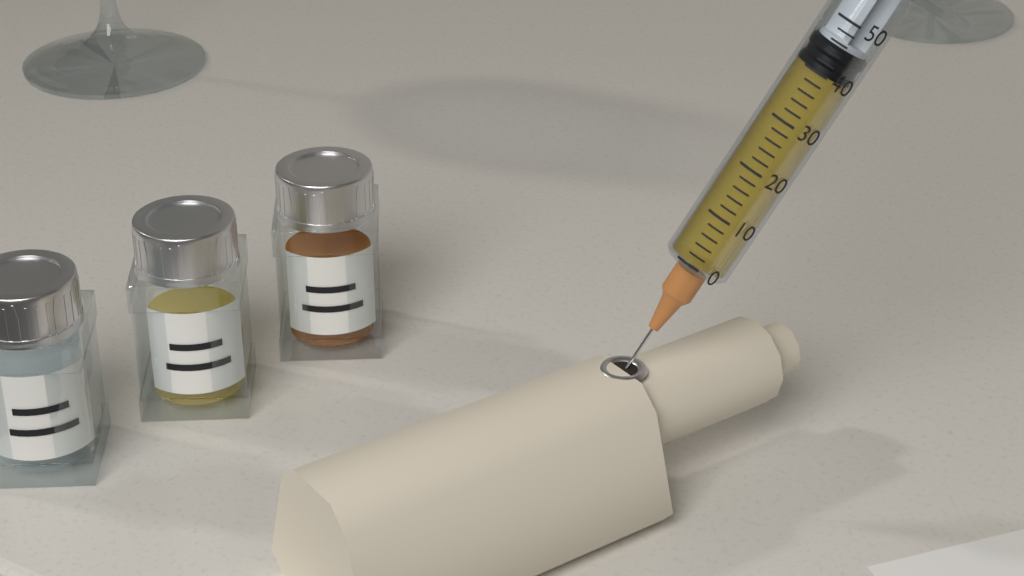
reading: 40 (no unit)
